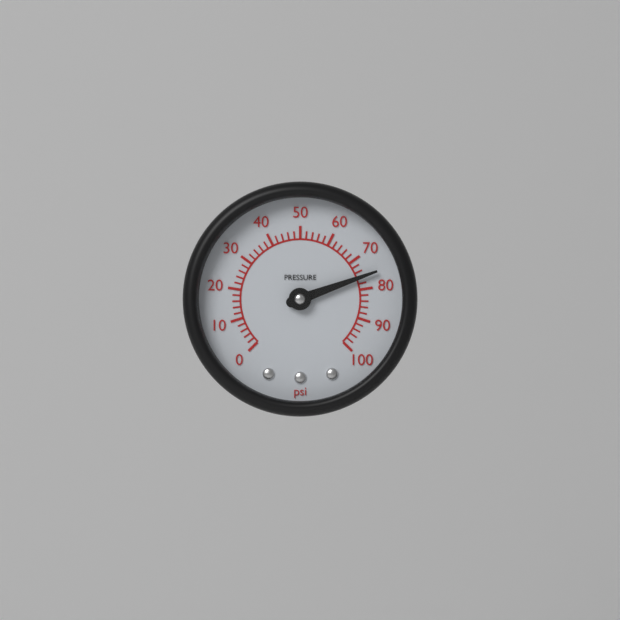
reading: 76 psi
